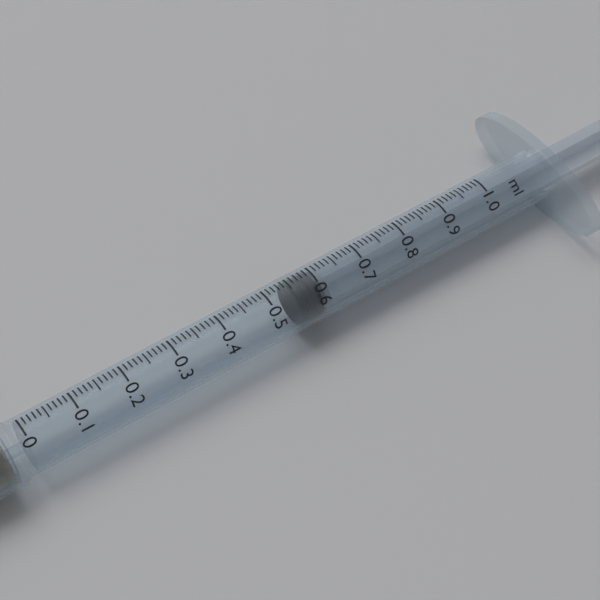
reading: 0.55 ml
